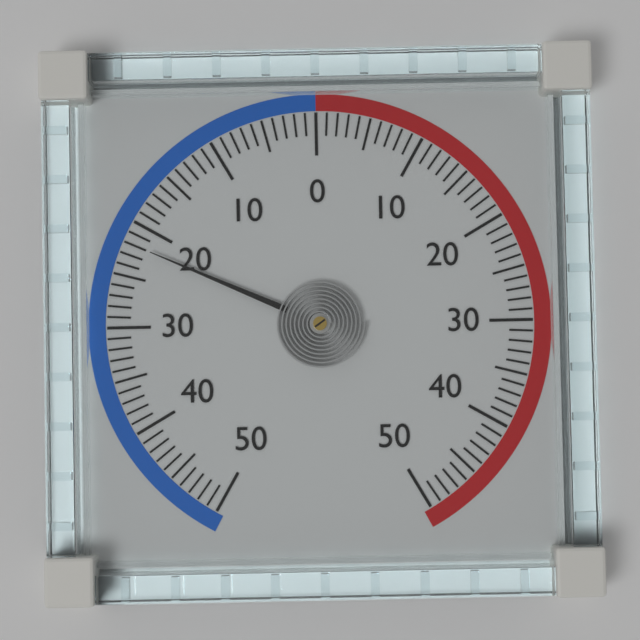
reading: -22 (no unit)
